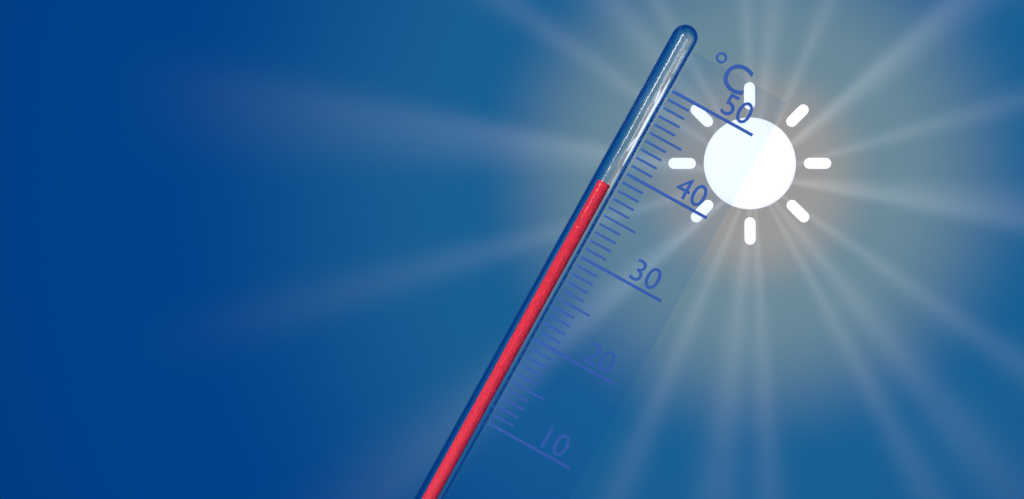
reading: 38 °C
